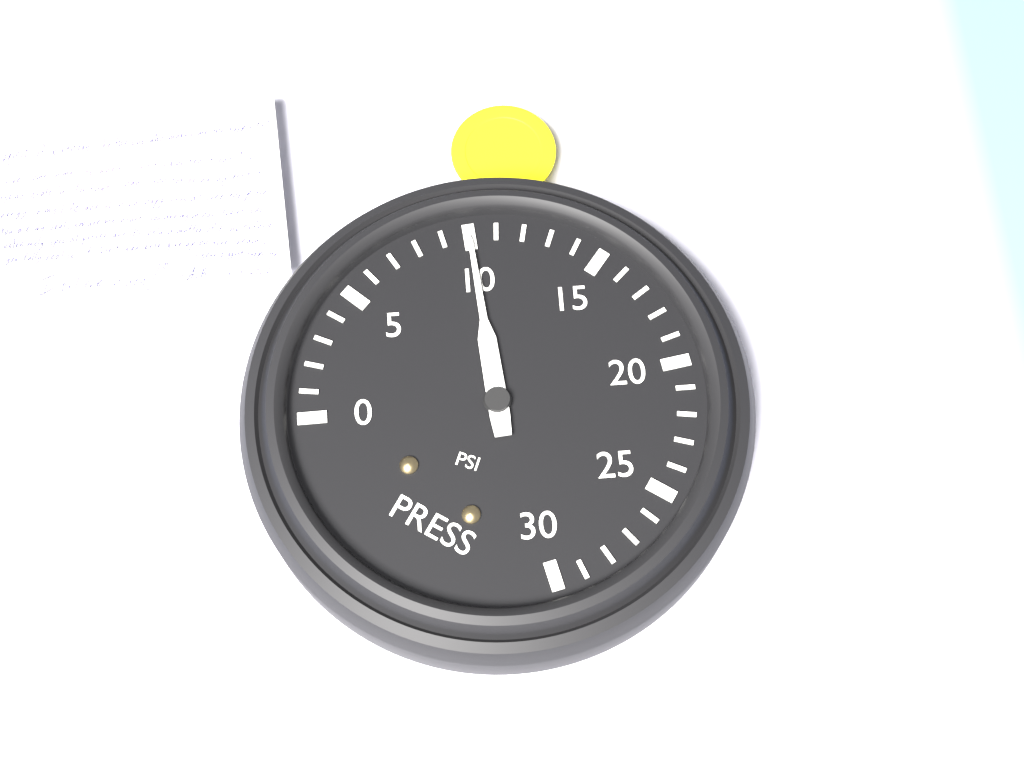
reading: 10 psi
